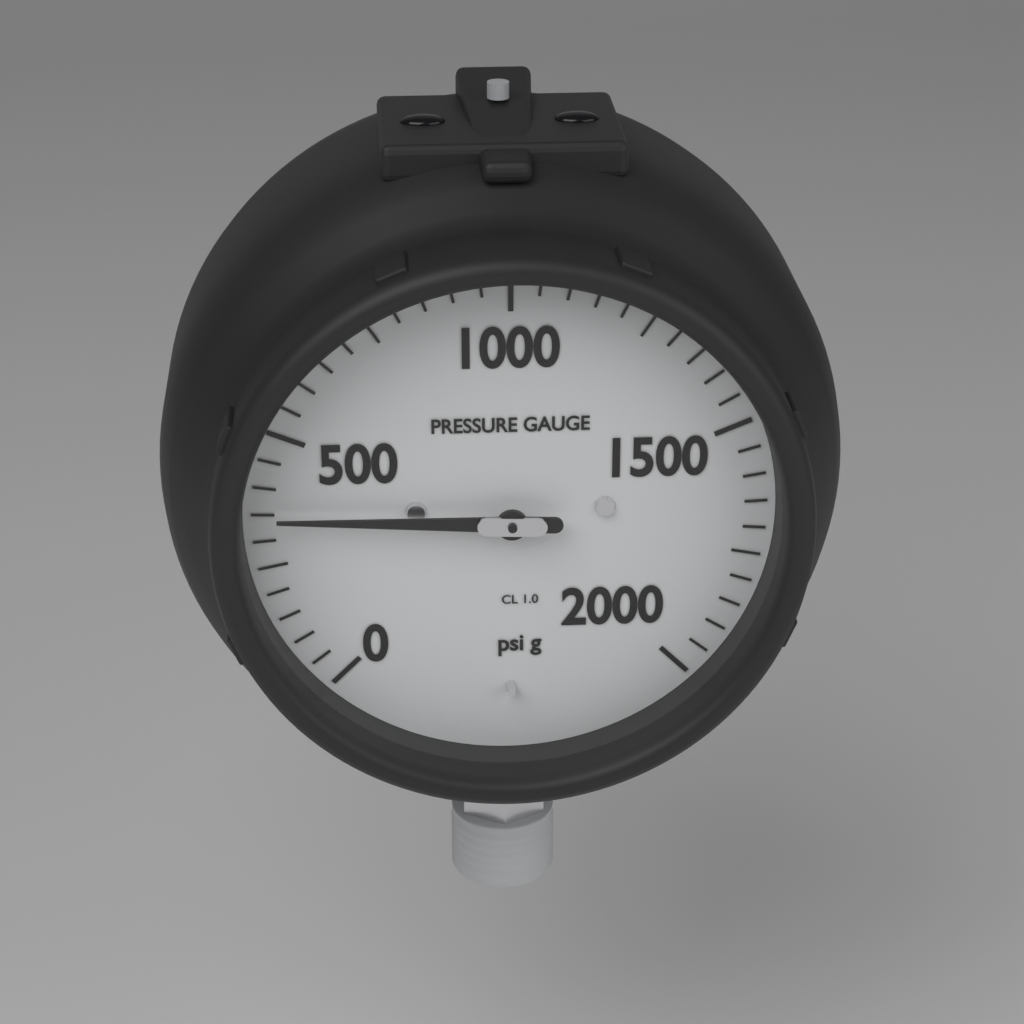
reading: 350 psi
